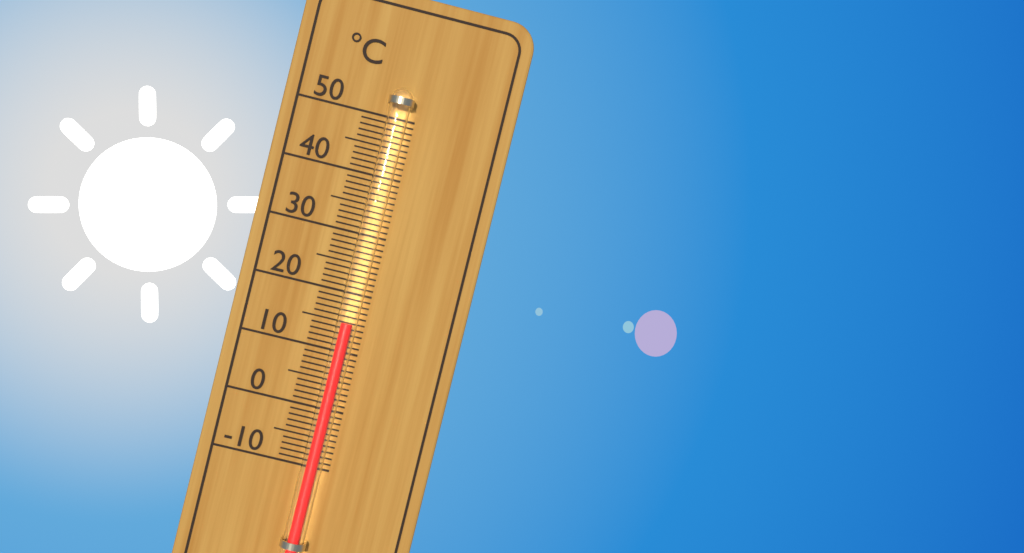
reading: 15 °C
